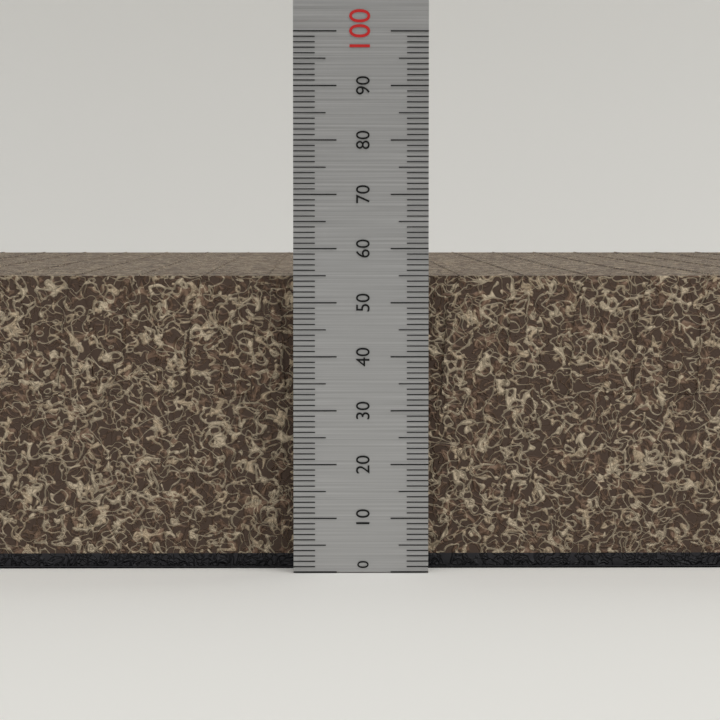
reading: 55 (no unit)
